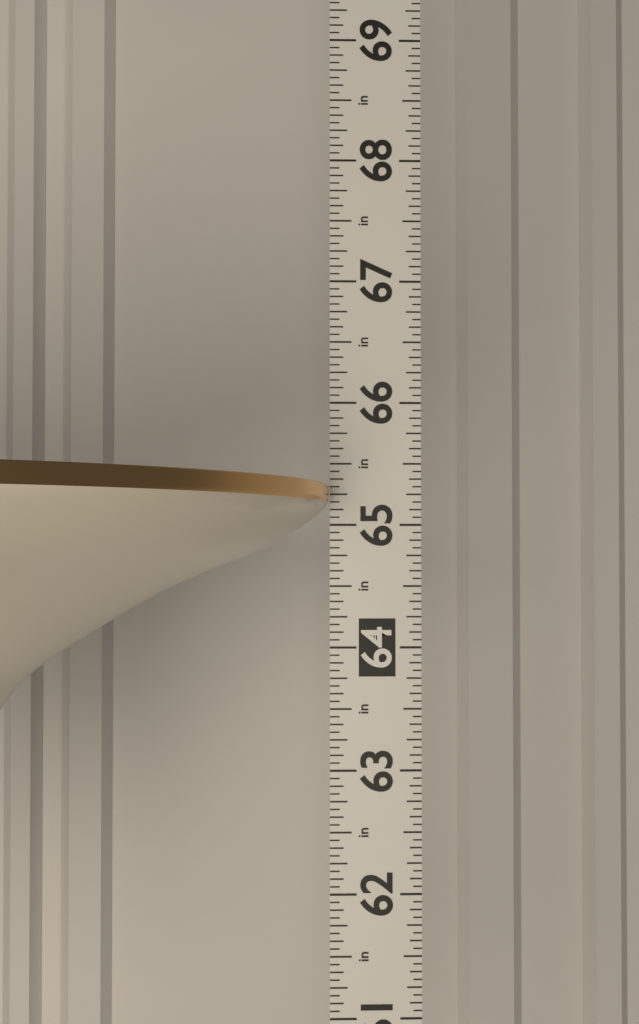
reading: 65.3125 in
